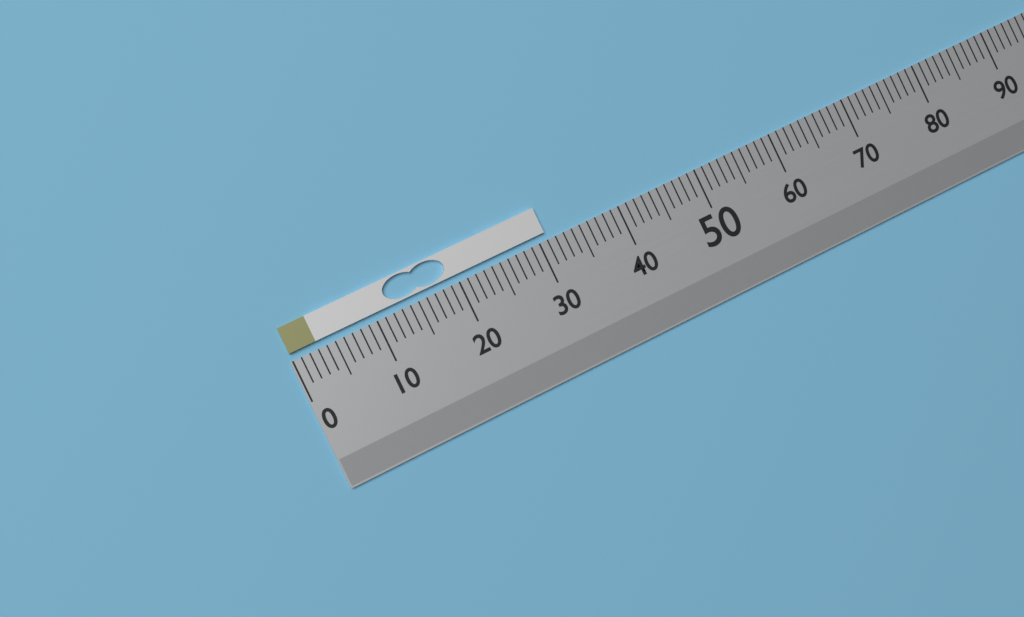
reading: 31 (no unit)
